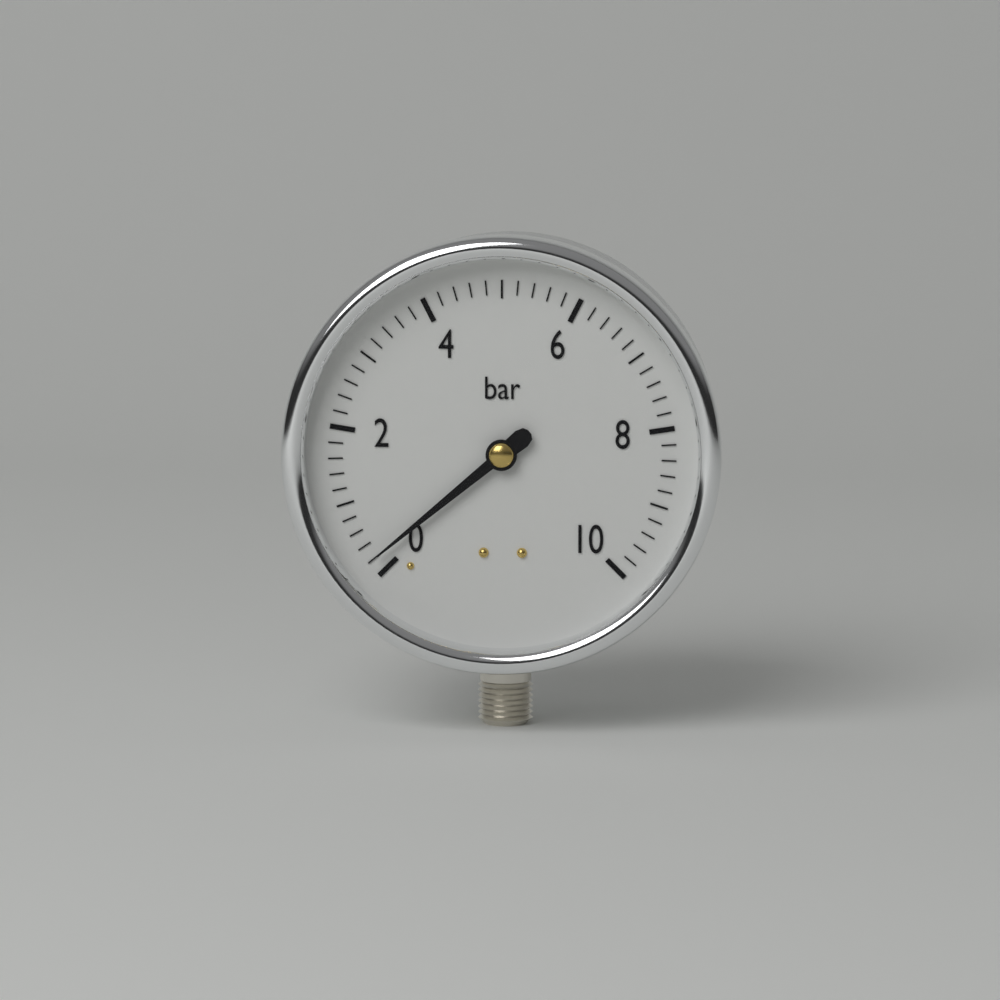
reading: 0.2 bar
